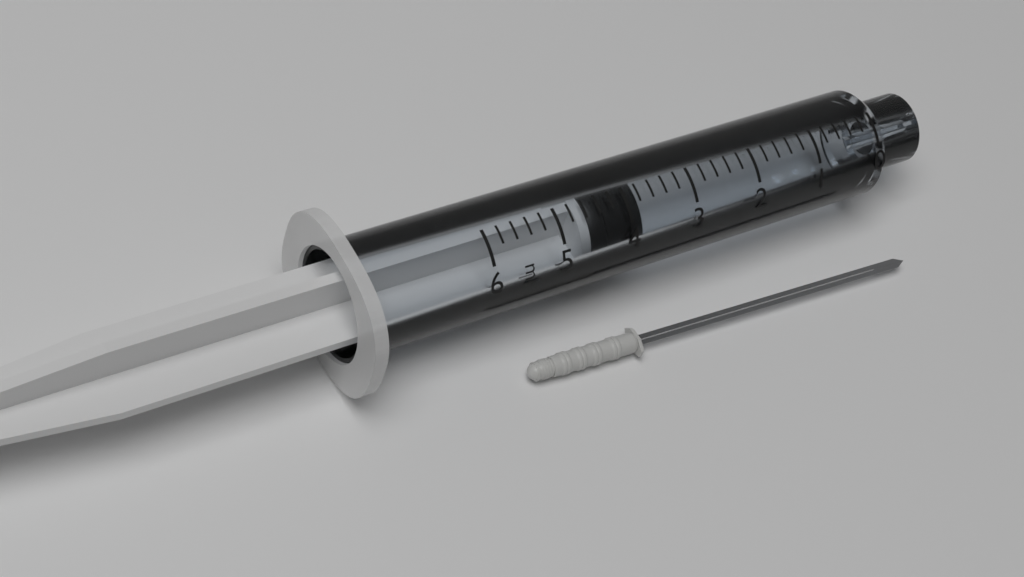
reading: 3.8 ml
